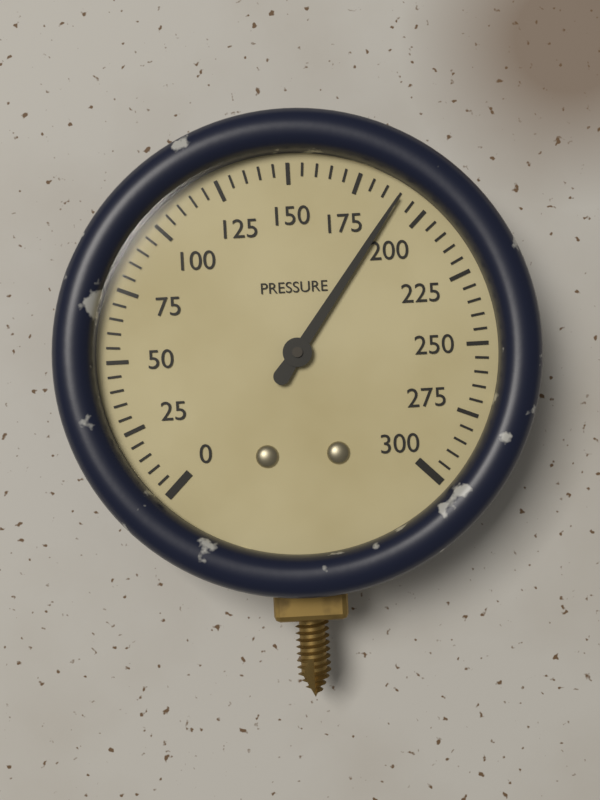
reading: 190 (no unit)
